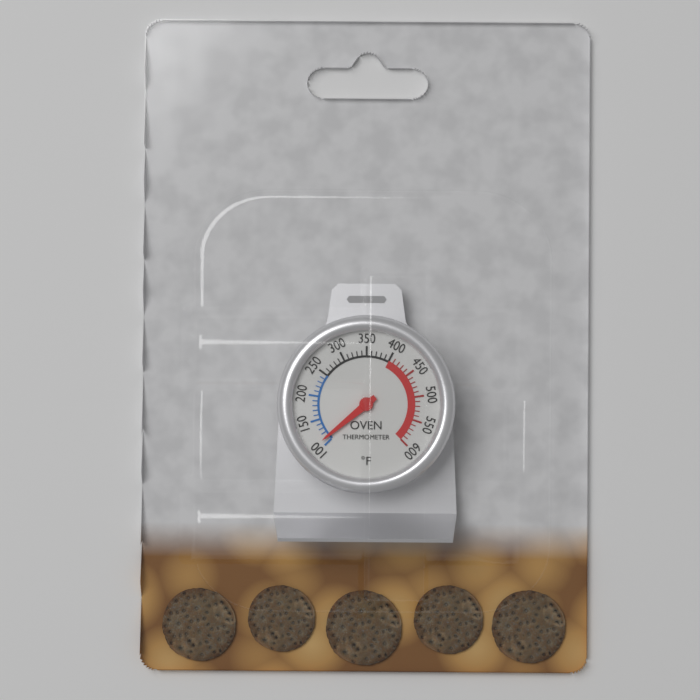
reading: 110 °F
